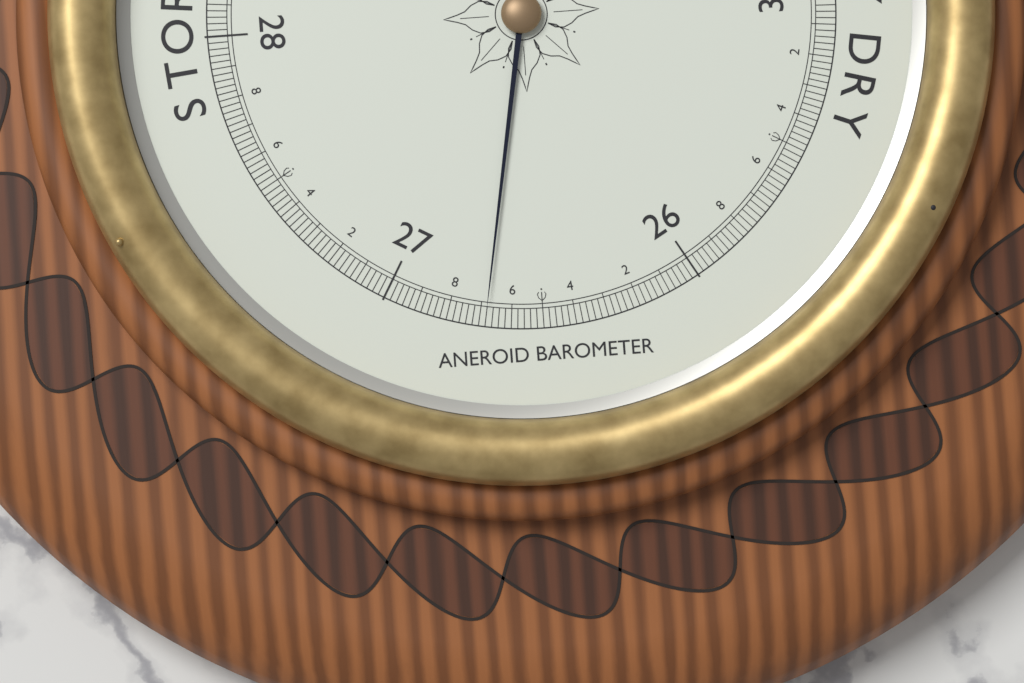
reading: 26.68 inHg
